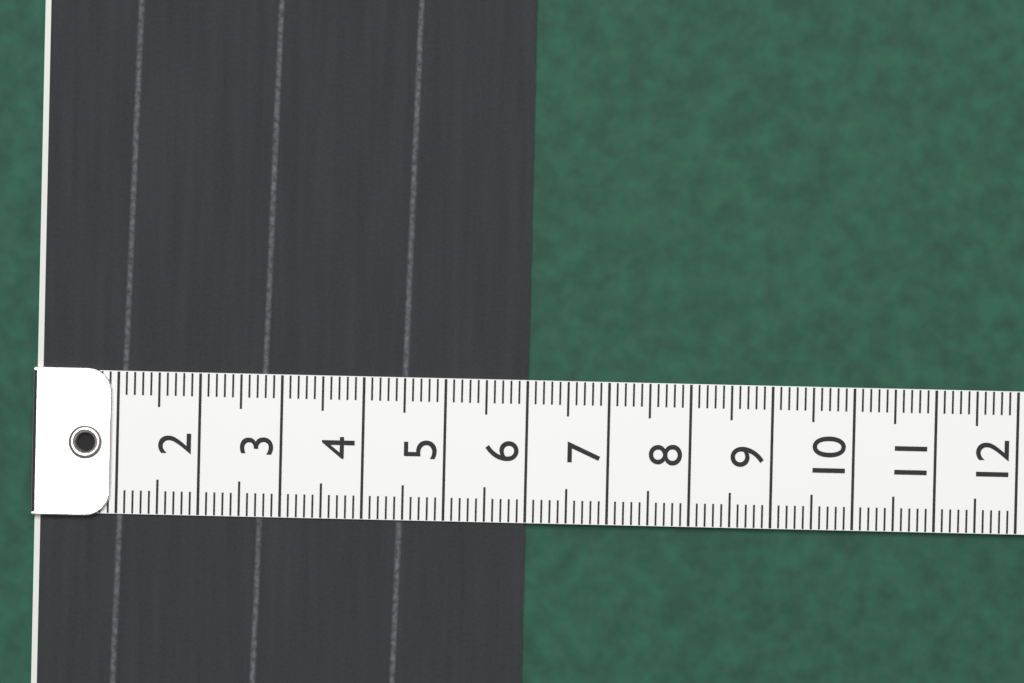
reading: 6.0 (no unit)
